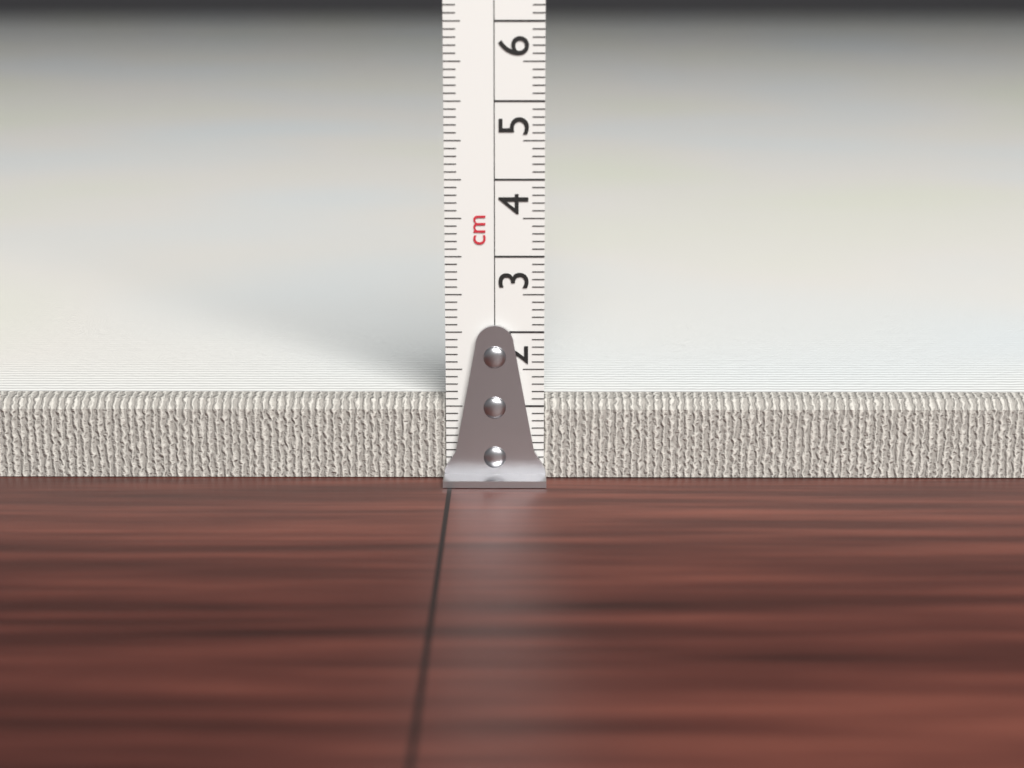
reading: 1.1 cm
